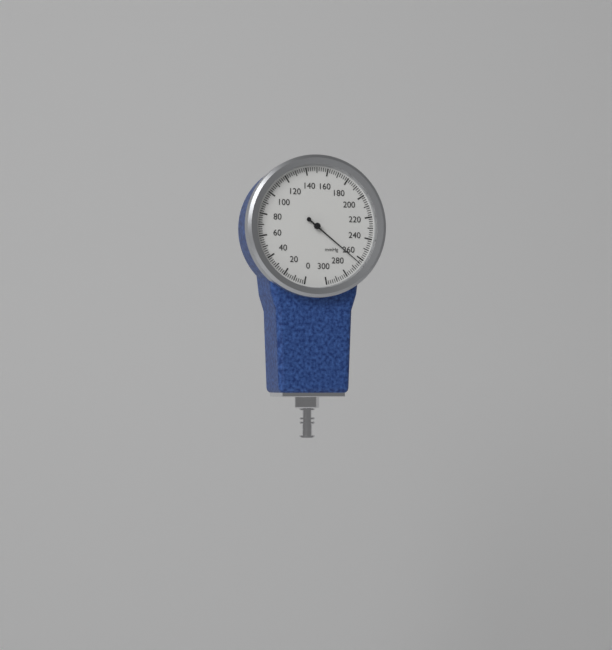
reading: 264 mmHg
